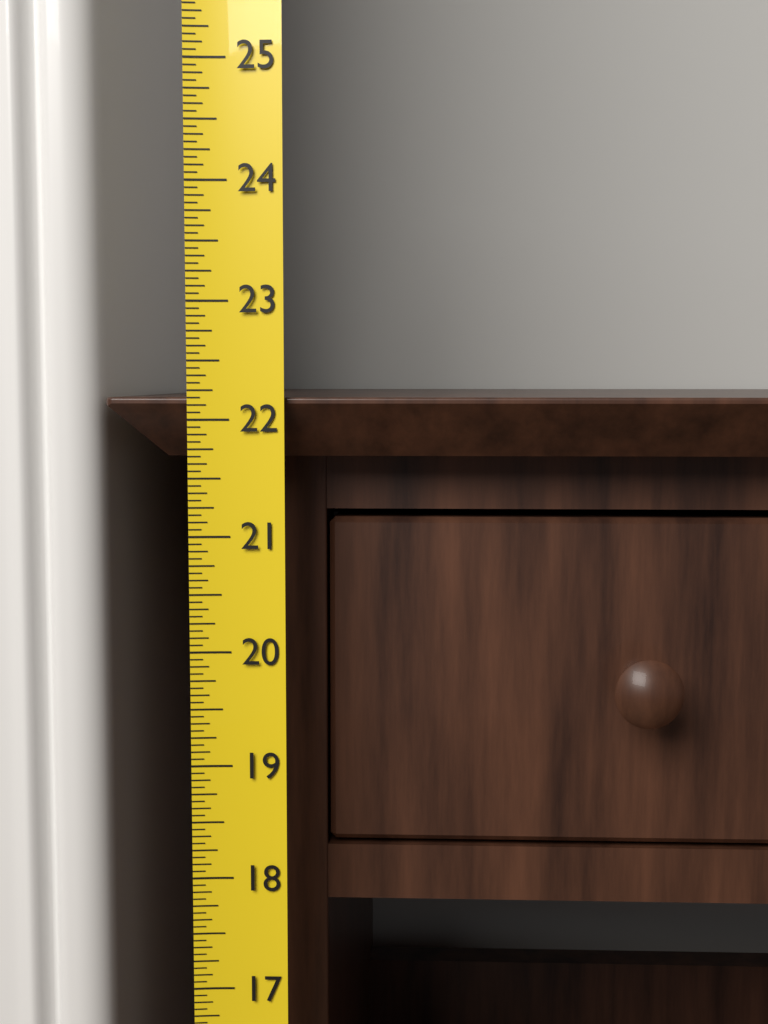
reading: 22.1875 (no unit)
